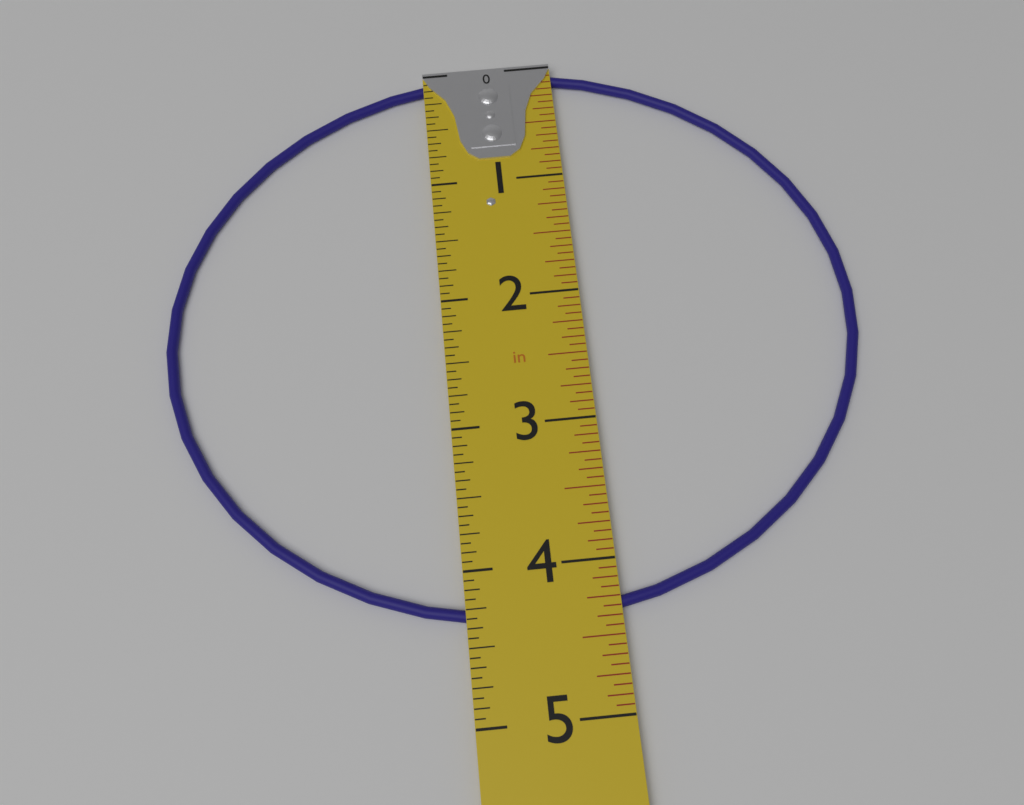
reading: 4.3750 in
